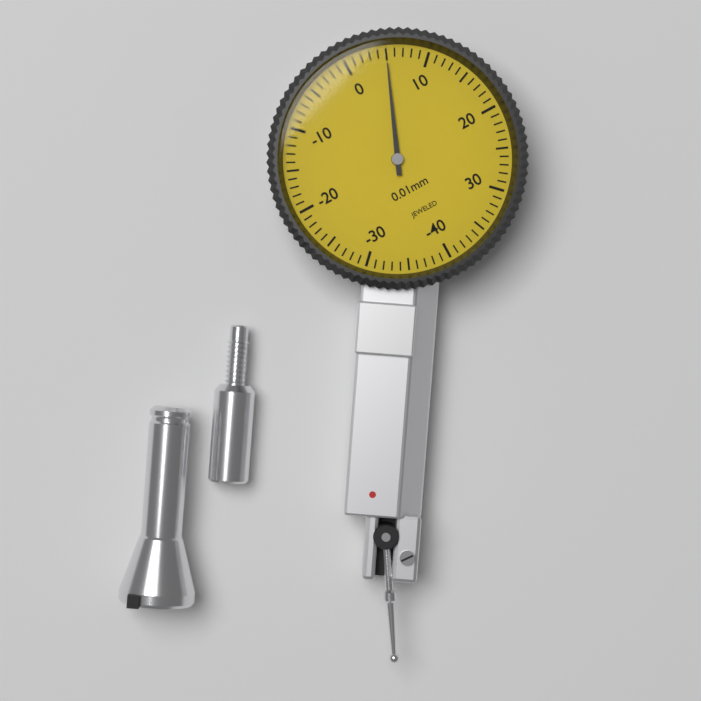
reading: 5 0.01mm
